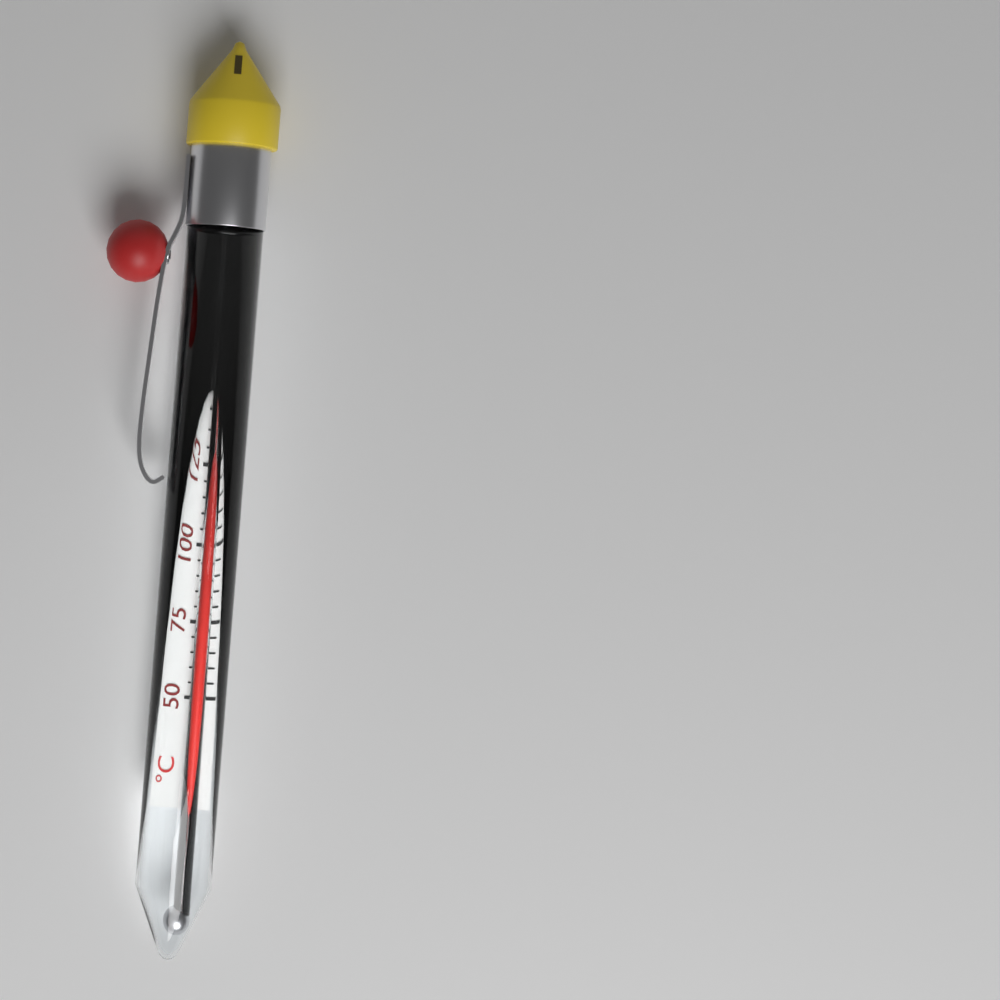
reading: 150 °C
